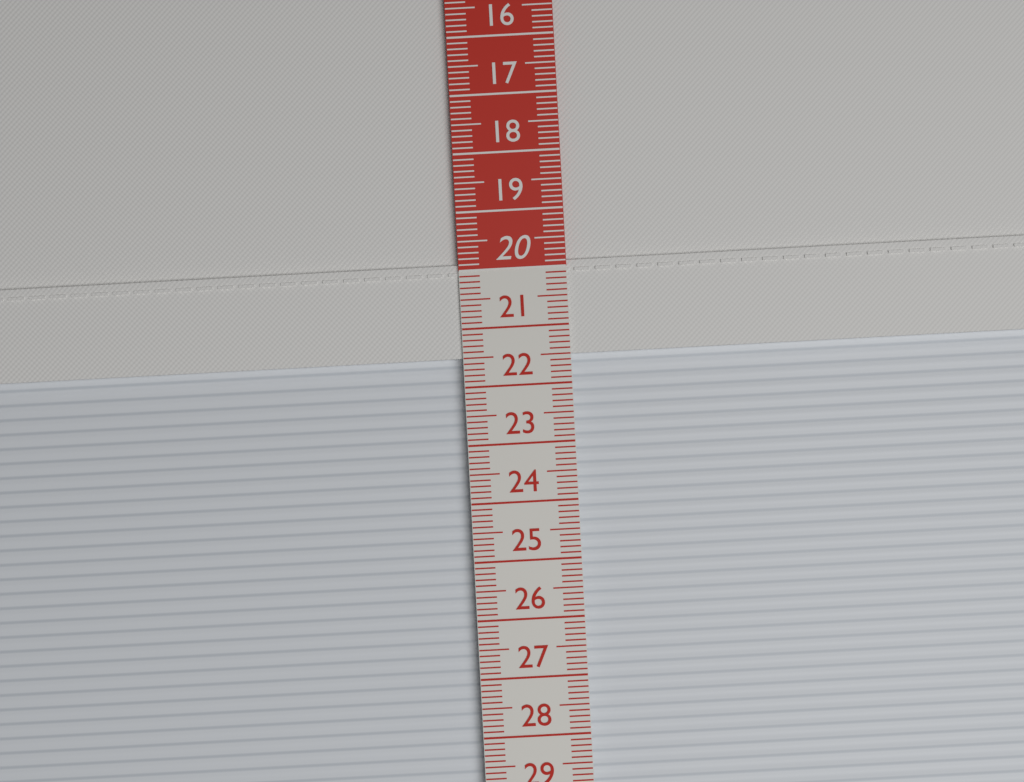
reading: 21.5 cm
